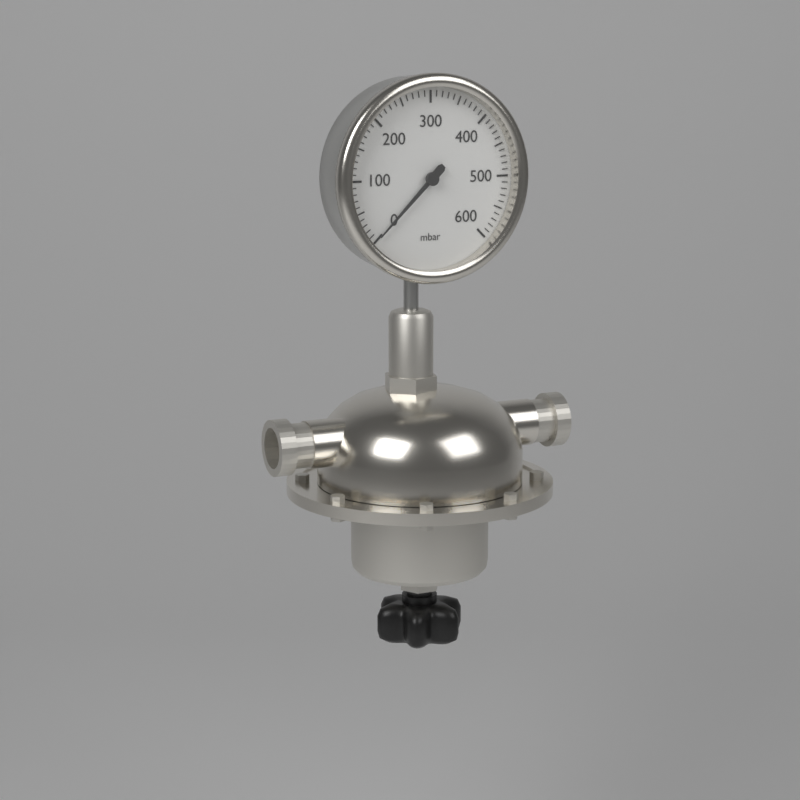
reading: 0 mbar
